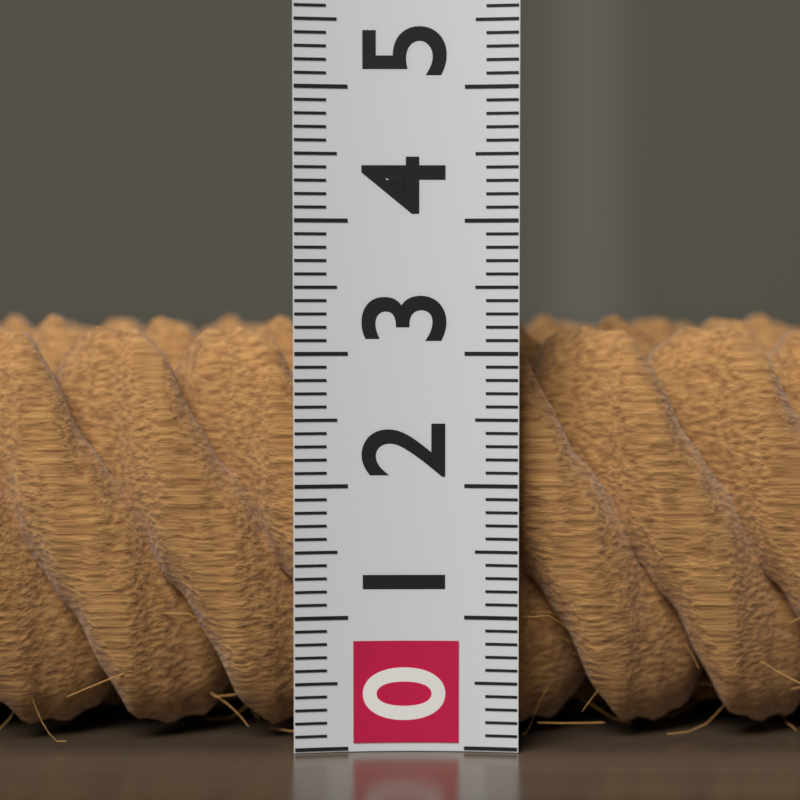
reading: 3.3 (no unit)
